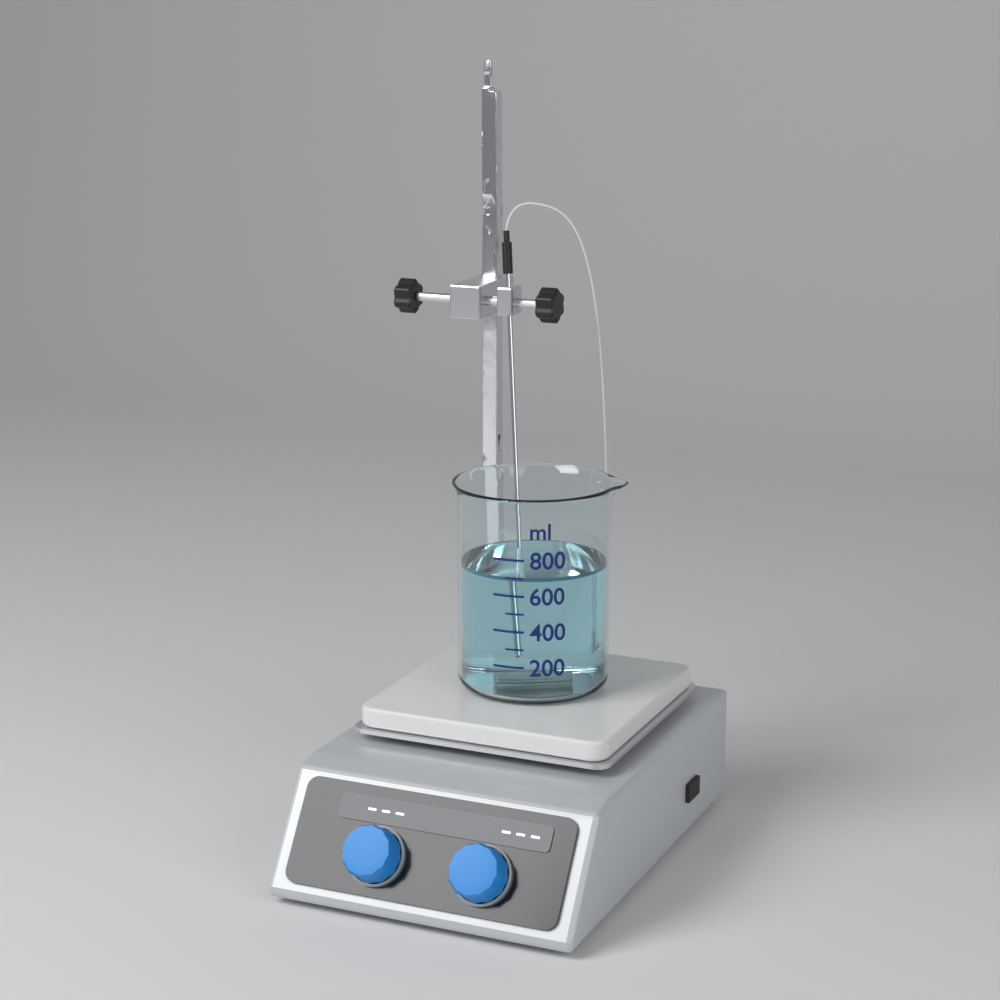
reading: 700 ml
